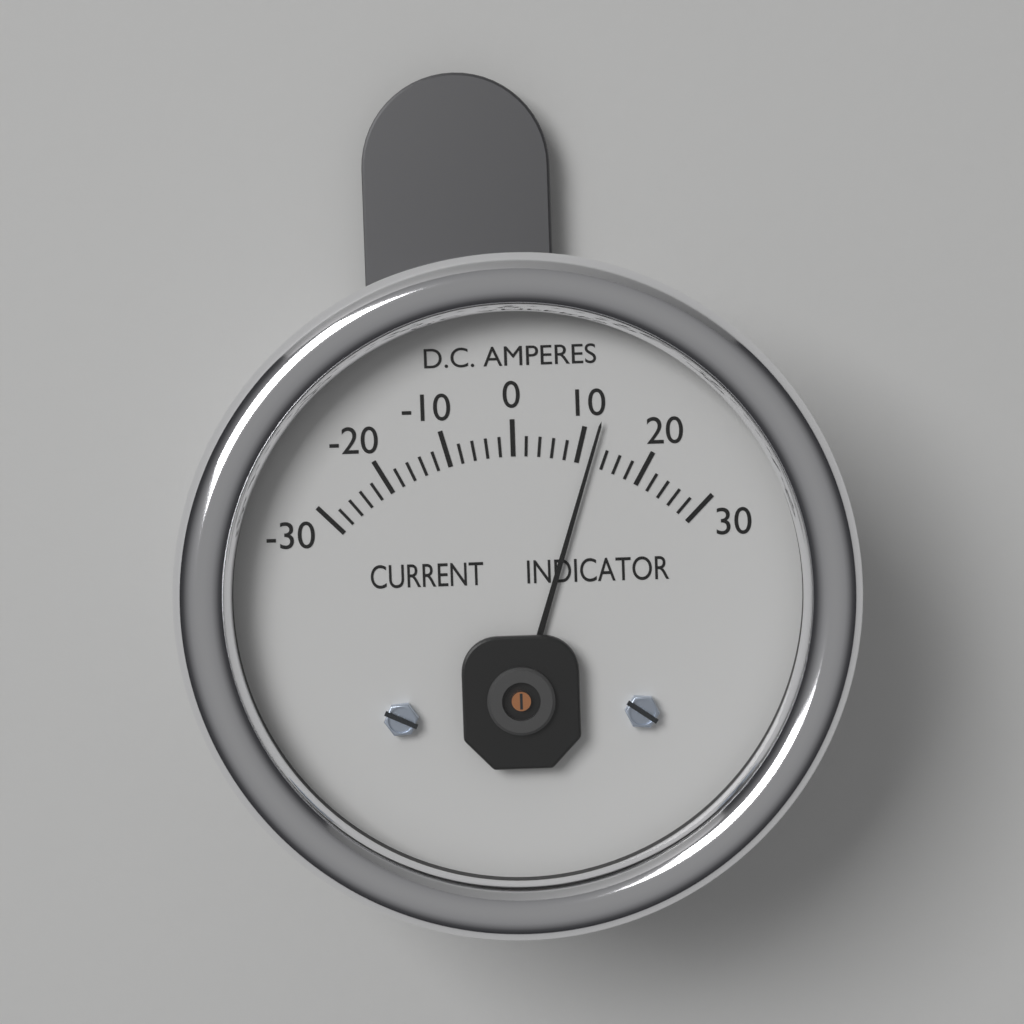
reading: 12 A
